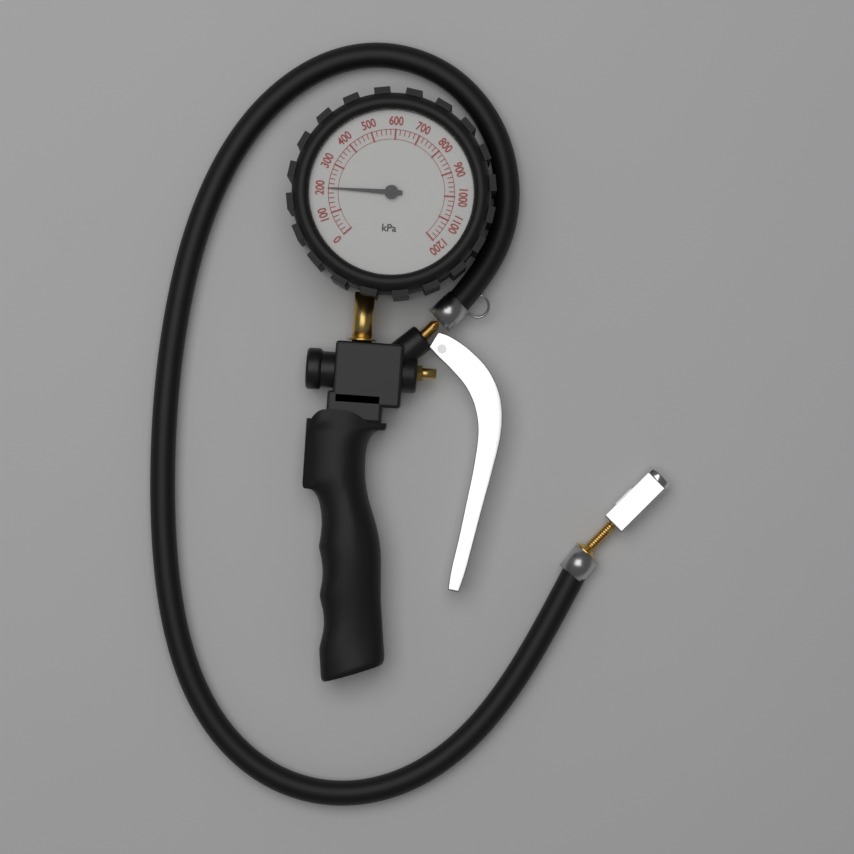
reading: 200 kPa
